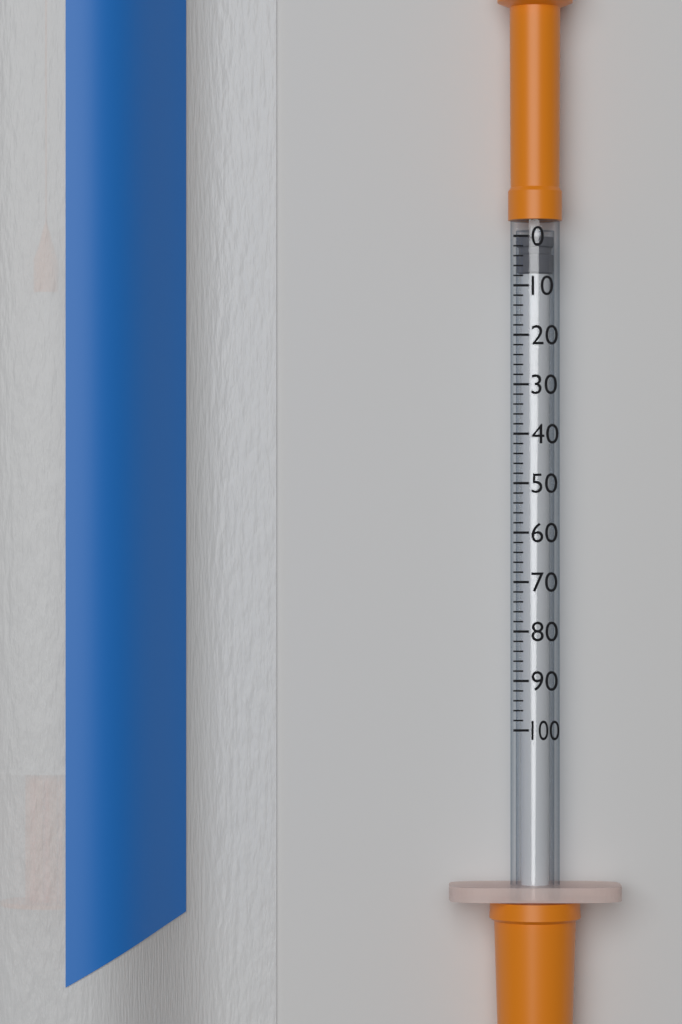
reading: 0 (no unit)
